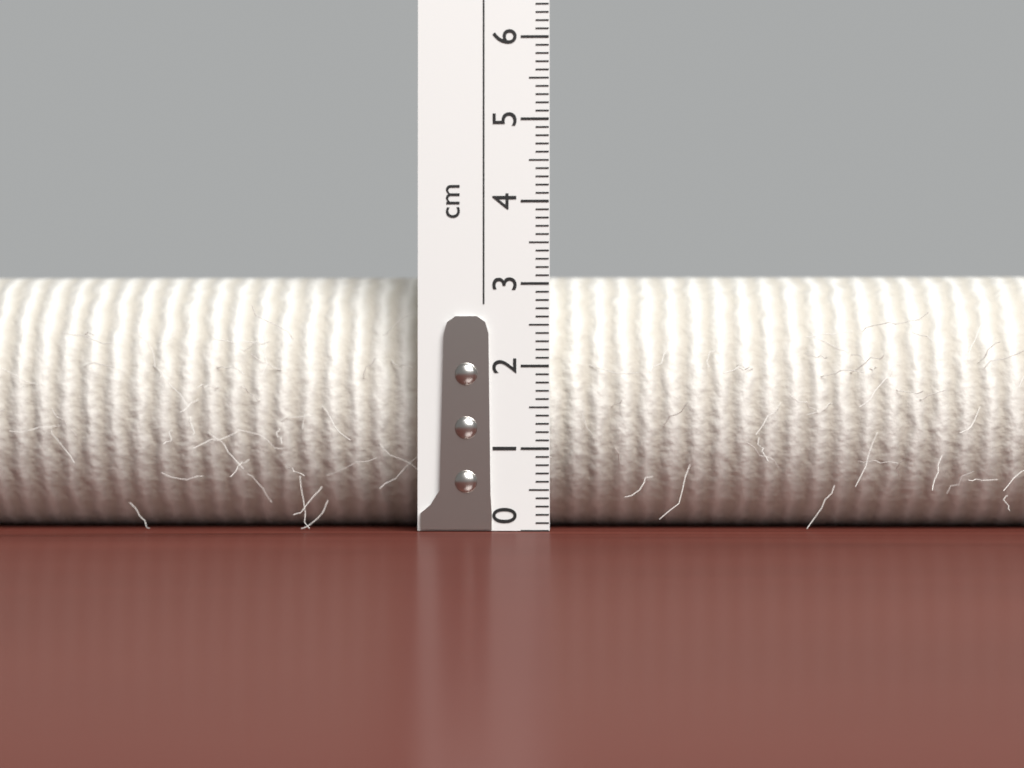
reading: 3.2 cm
